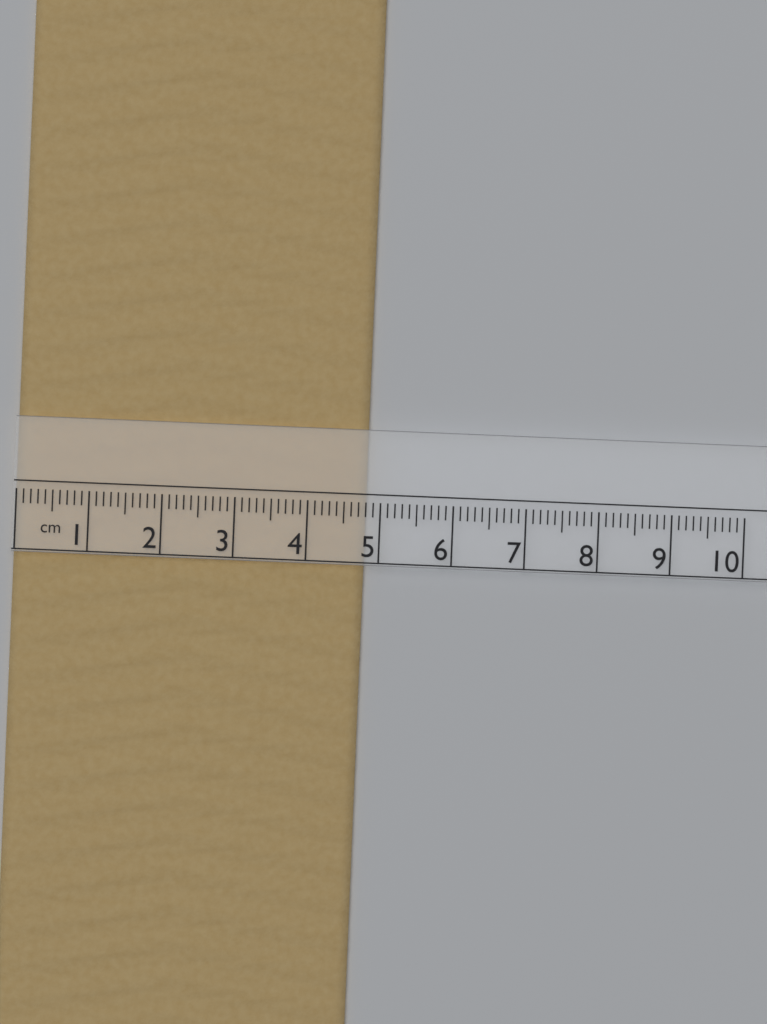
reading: 4.8 cm
